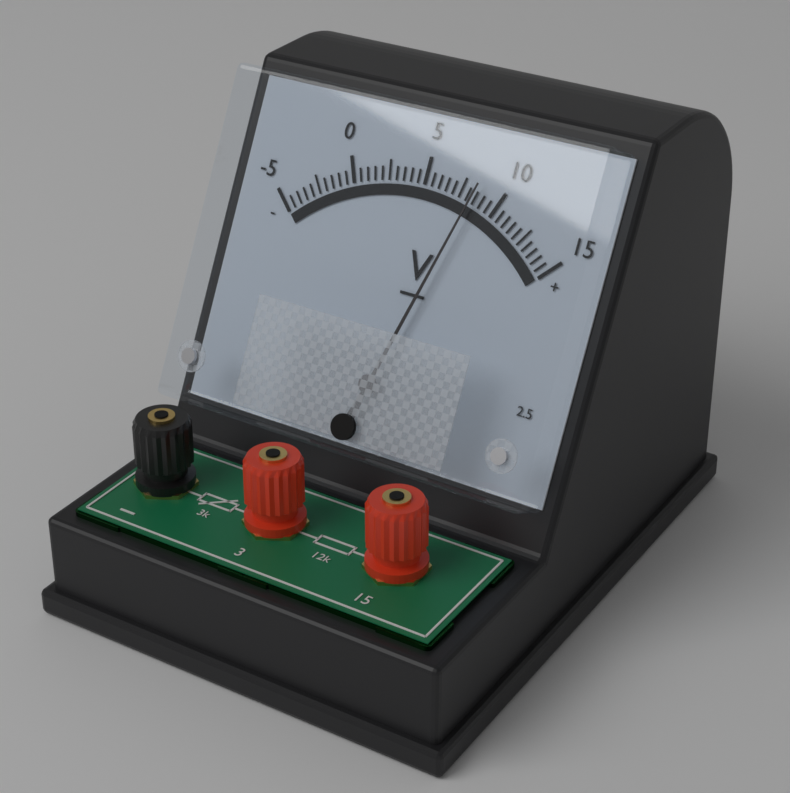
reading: 8.5 V
